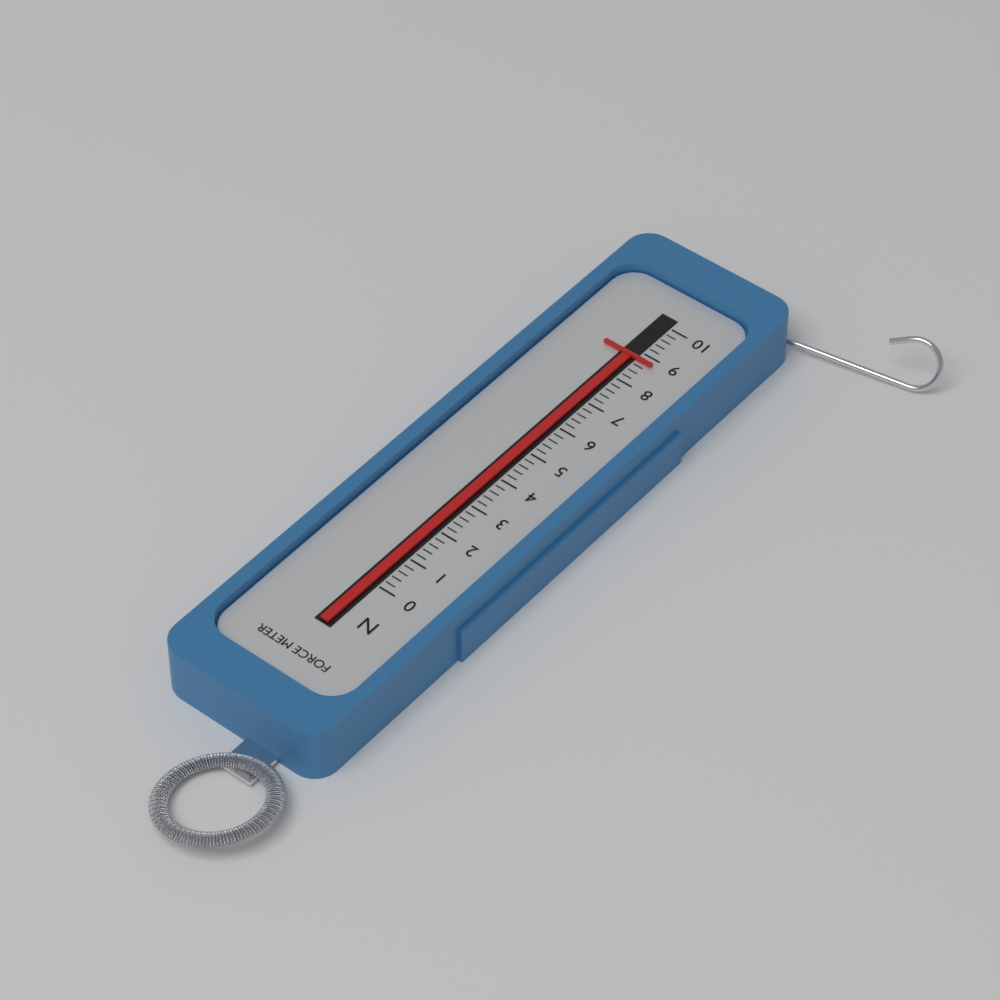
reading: 8.8 N
